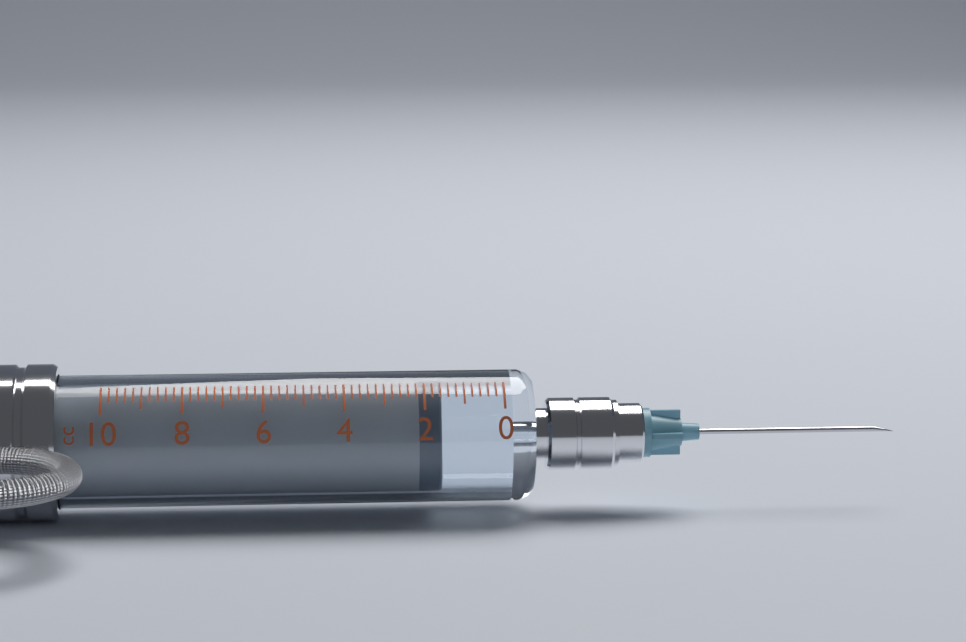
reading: 1.6 cc
